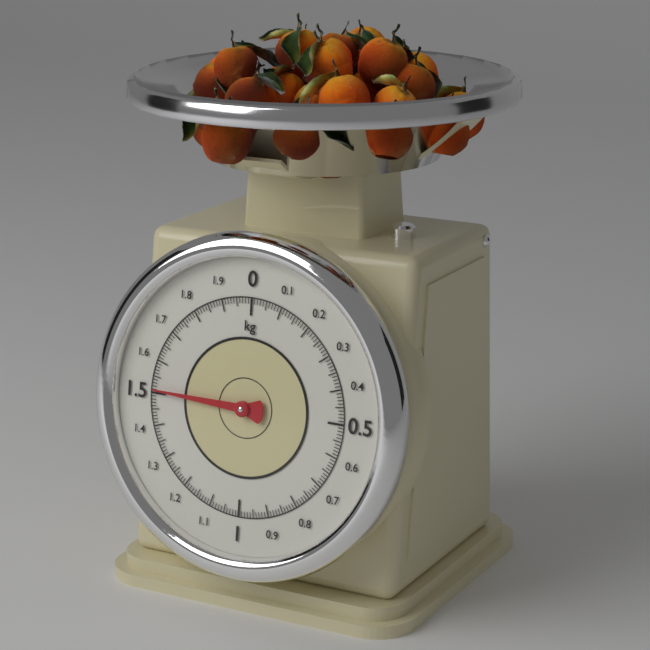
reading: 1.51 kg
